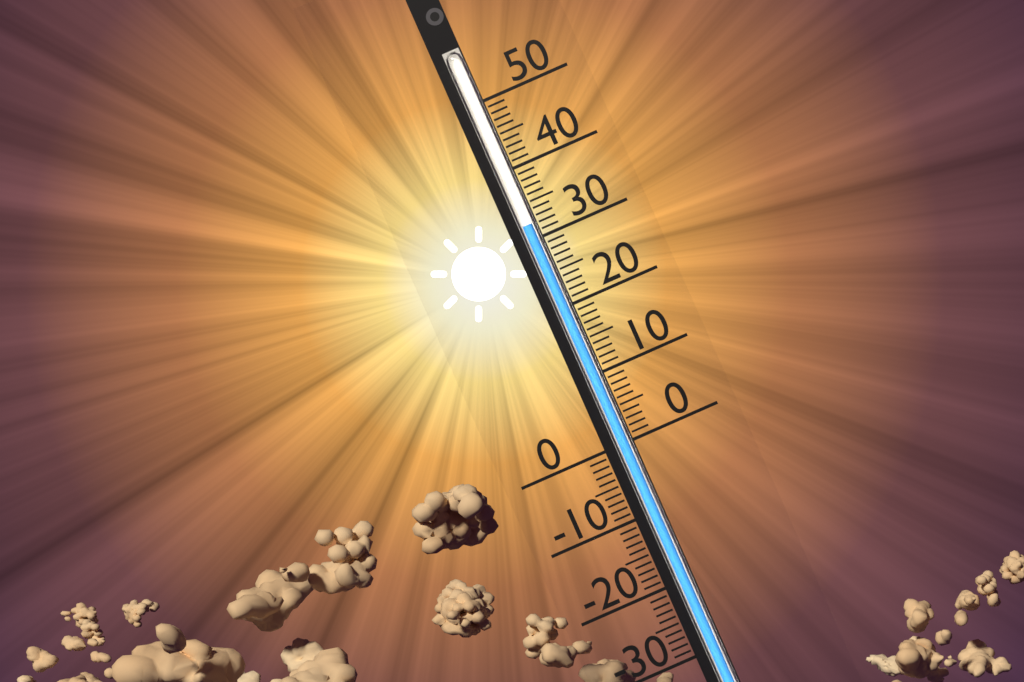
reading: 32 (no unit)
